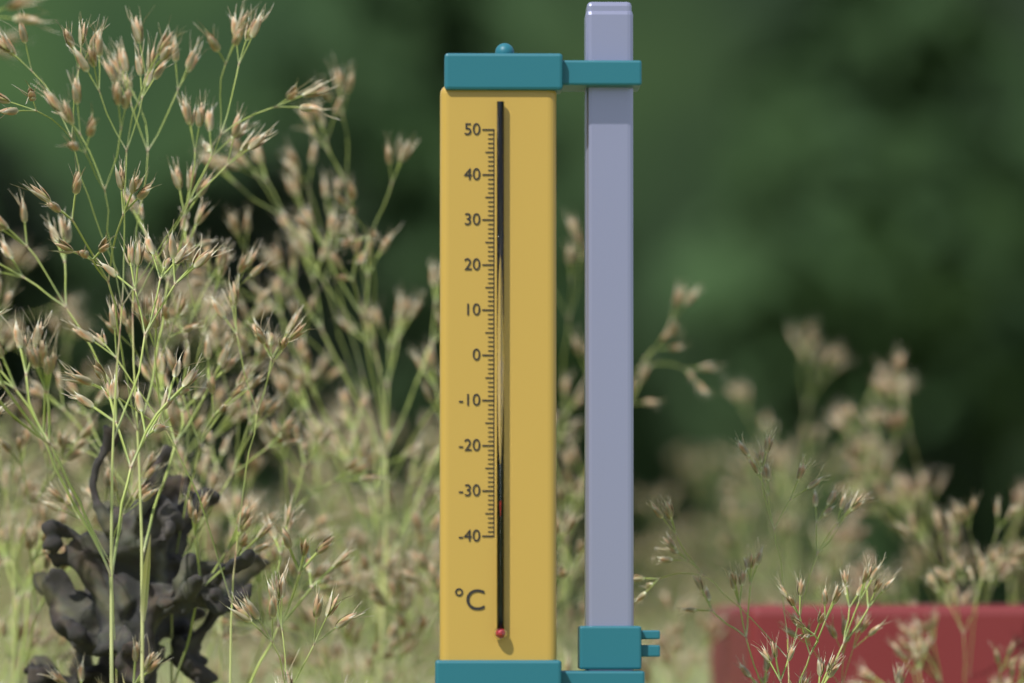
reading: -32 °C
